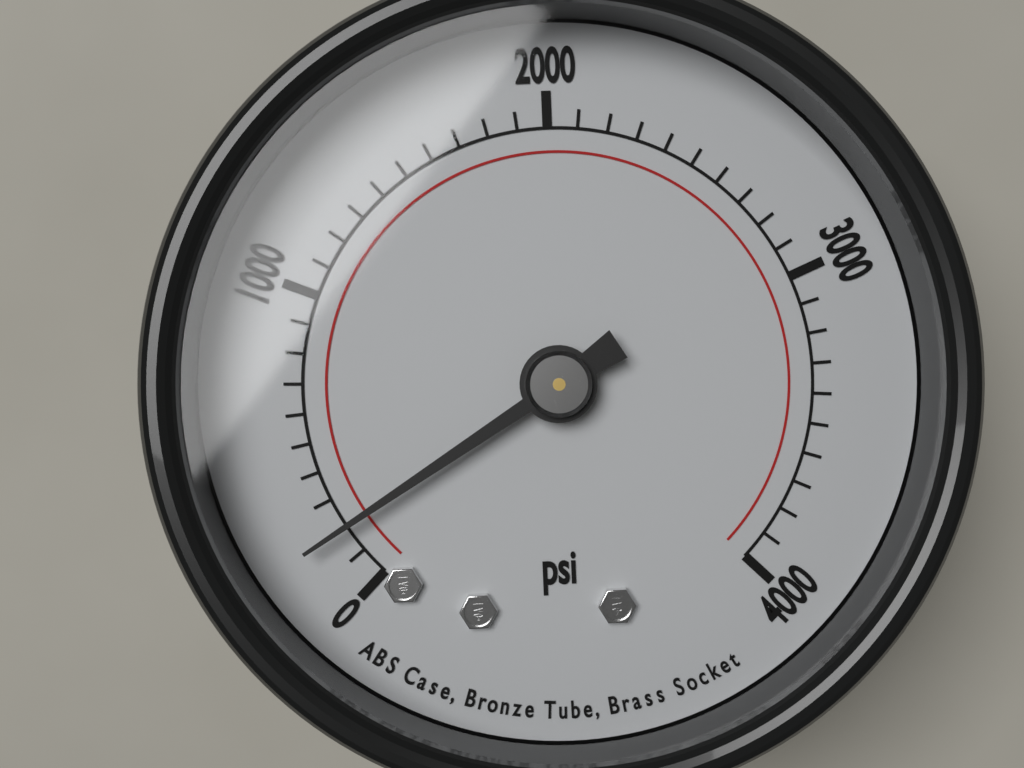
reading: 200 psi
